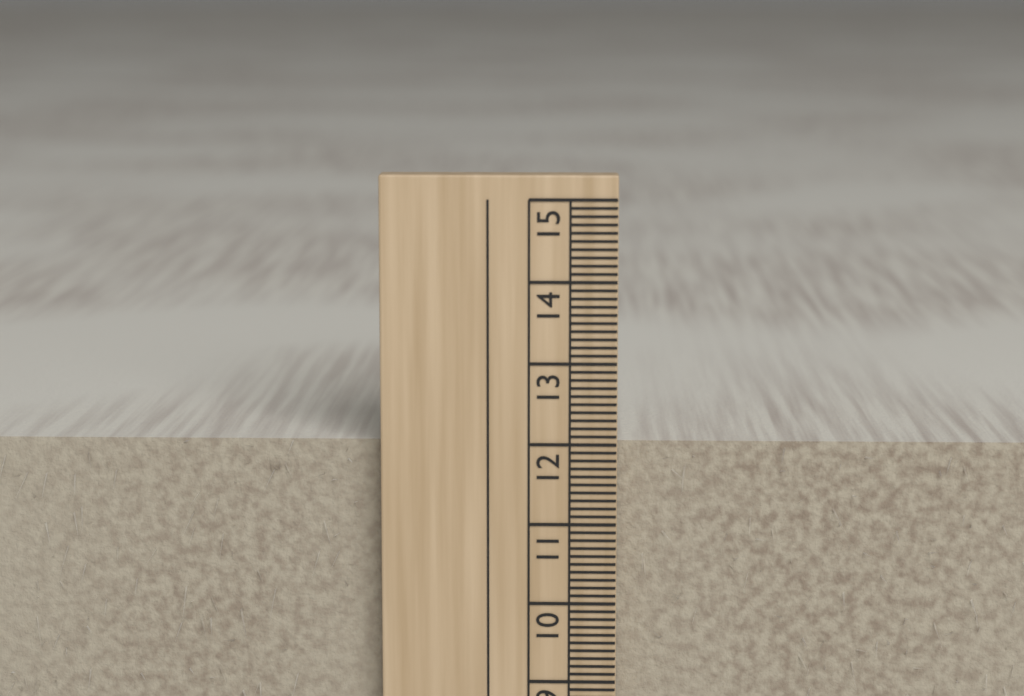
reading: 12.0 cm
